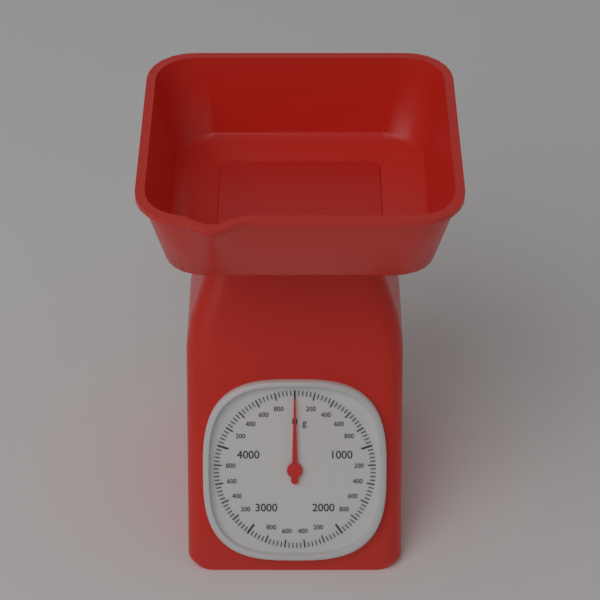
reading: 0 g
